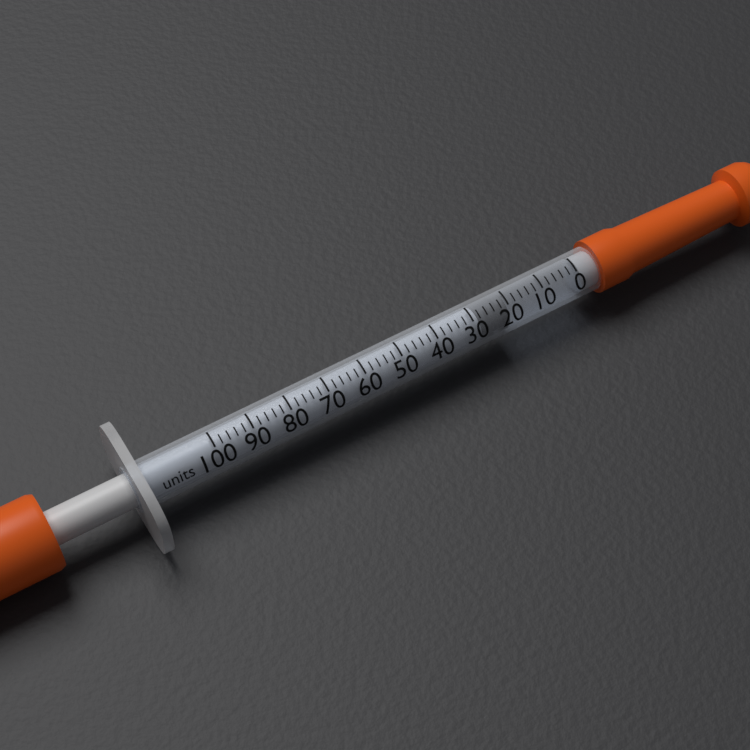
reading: 20 units
